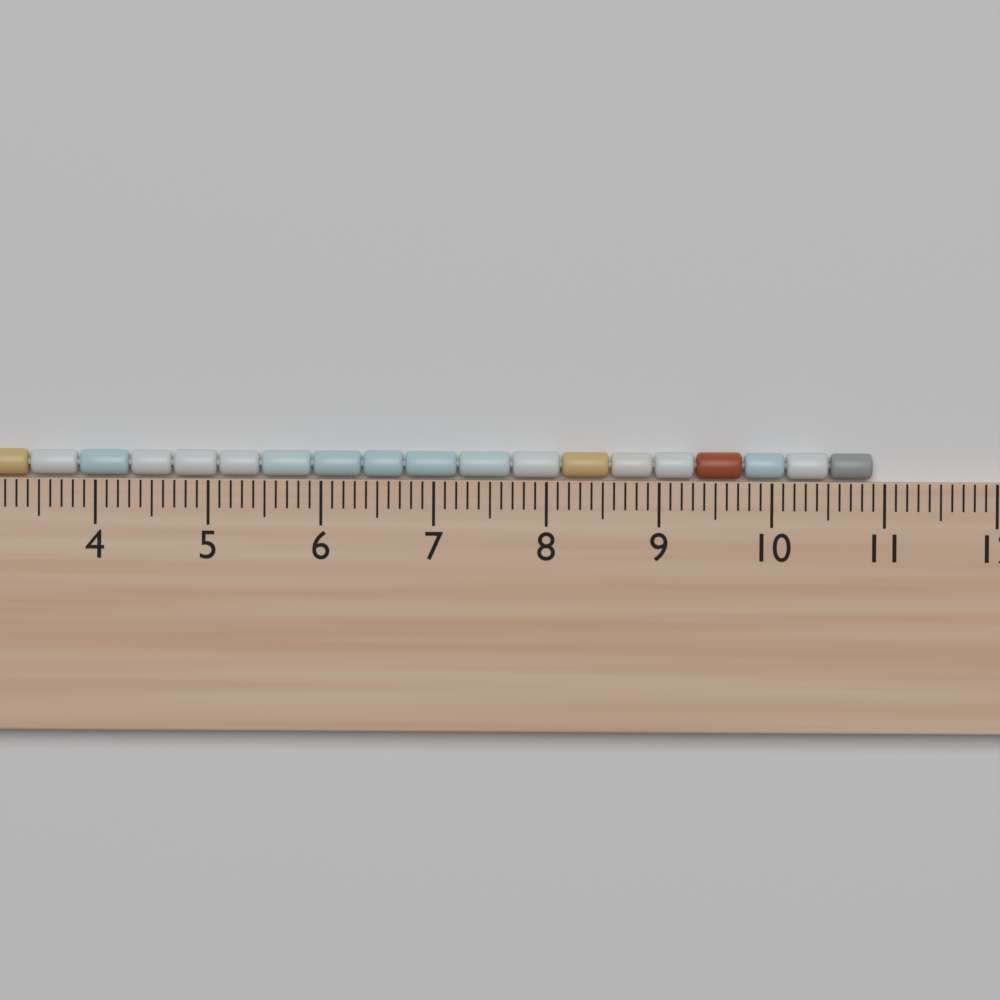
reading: 10.9 cm
